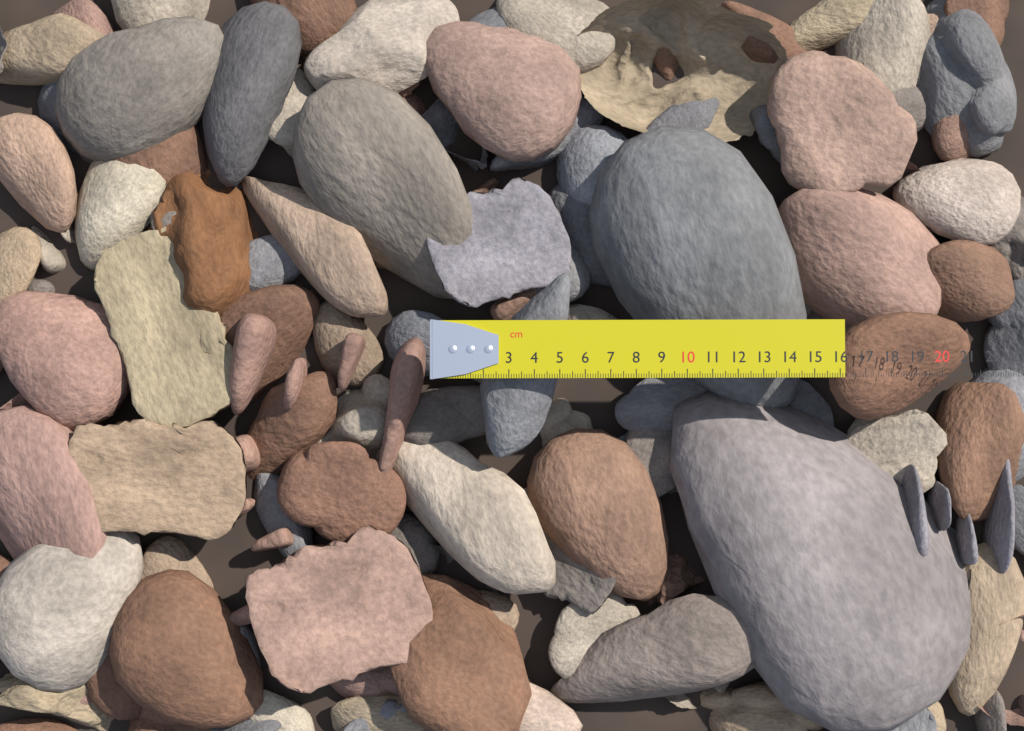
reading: 16.2 cm
